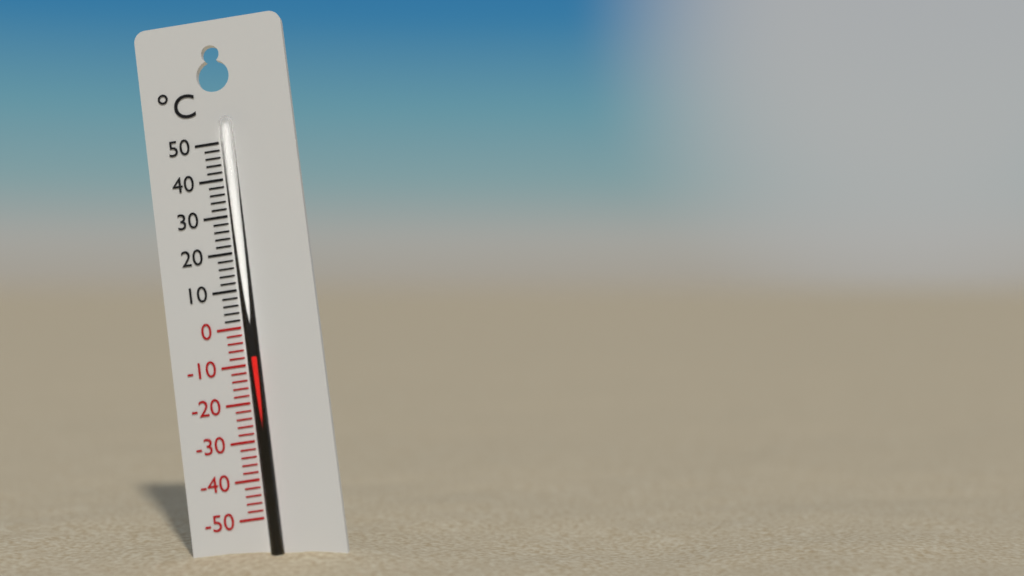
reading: -8 °C
